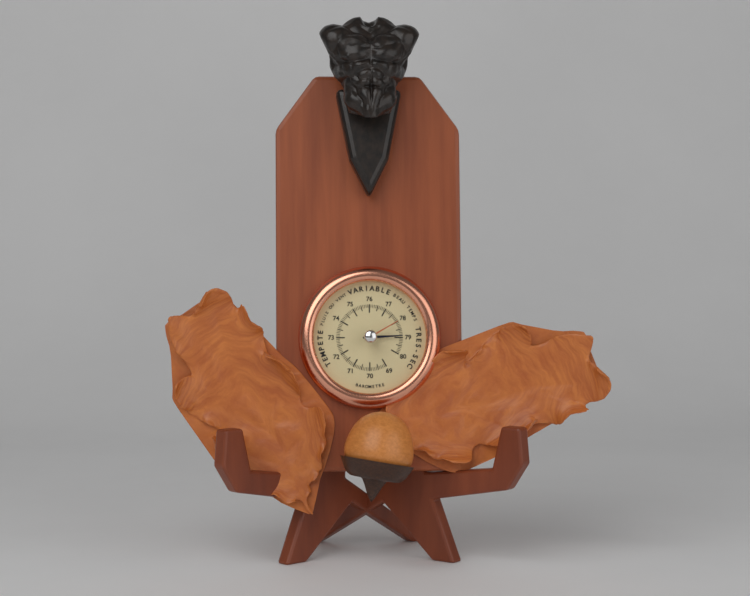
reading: 78.9 (no unit)
